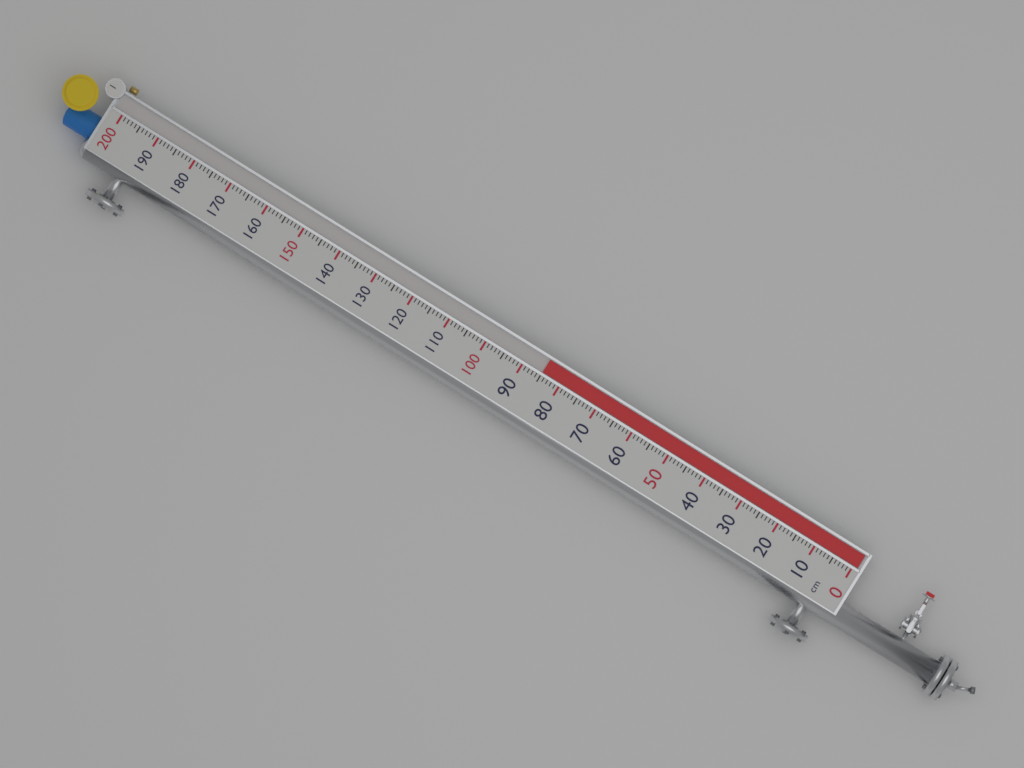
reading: 85 cm
